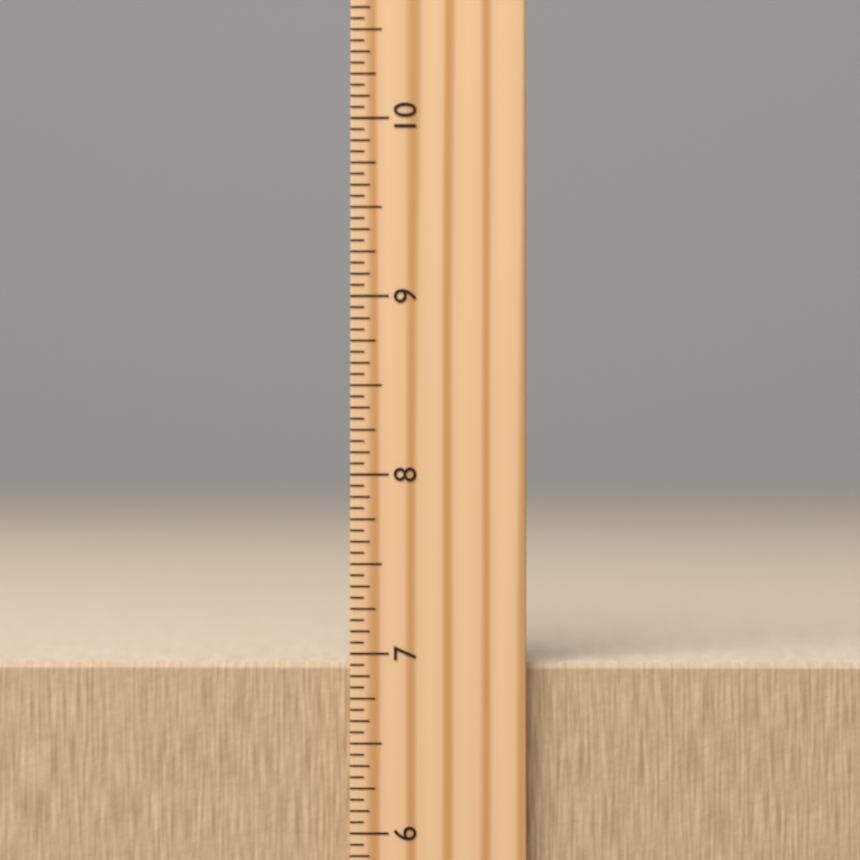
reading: 6.9375 inch
